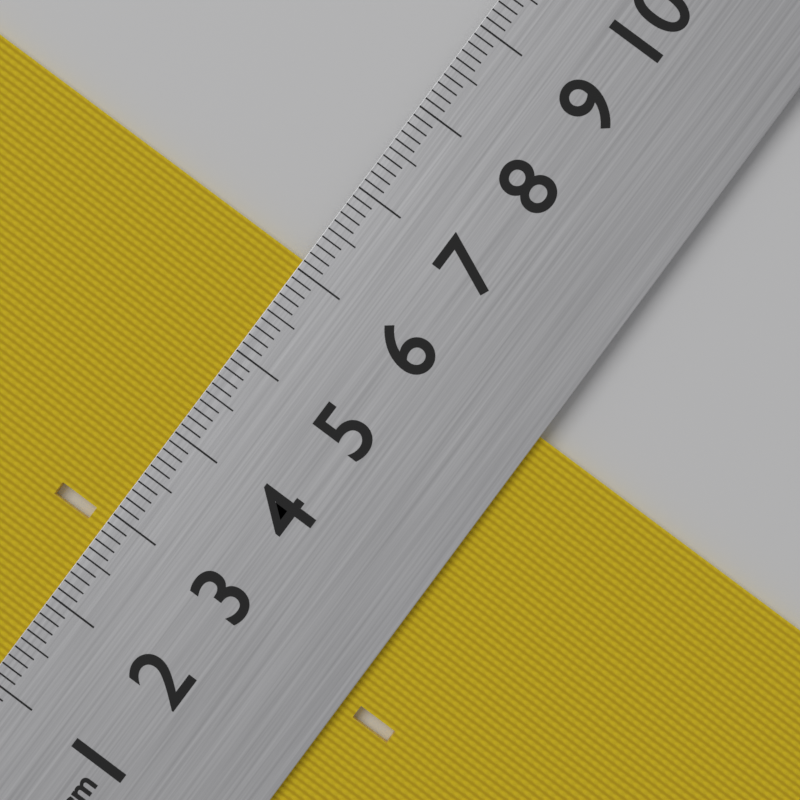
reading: 6.1 cm
